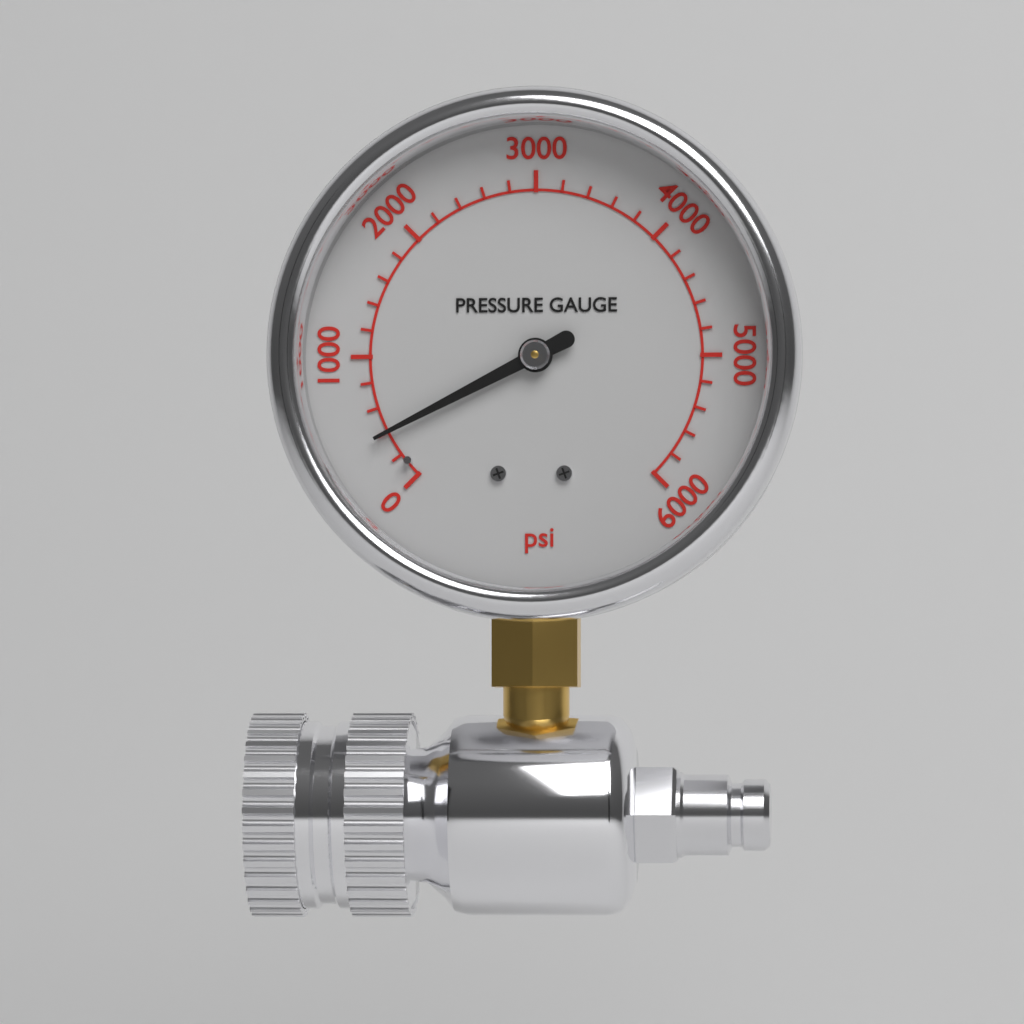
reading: 400 psi
